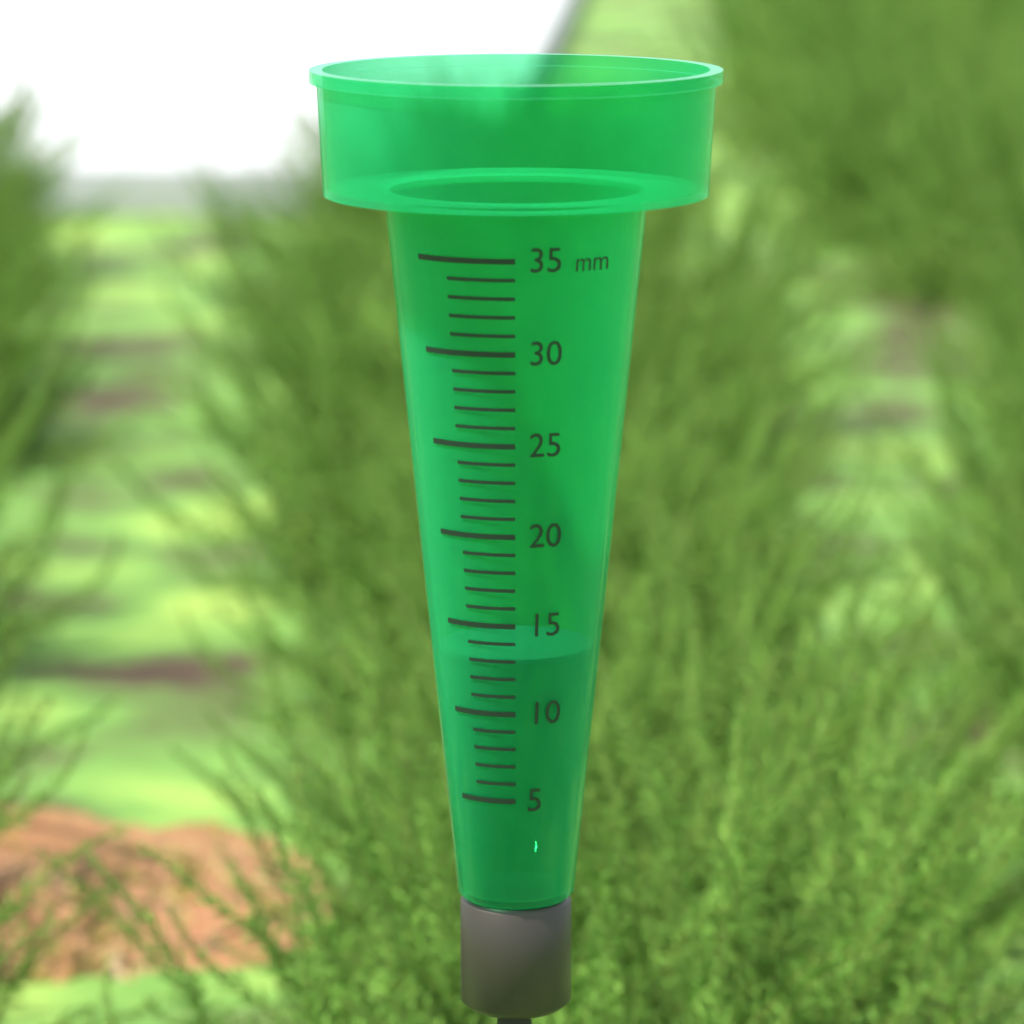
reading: 13 mm
